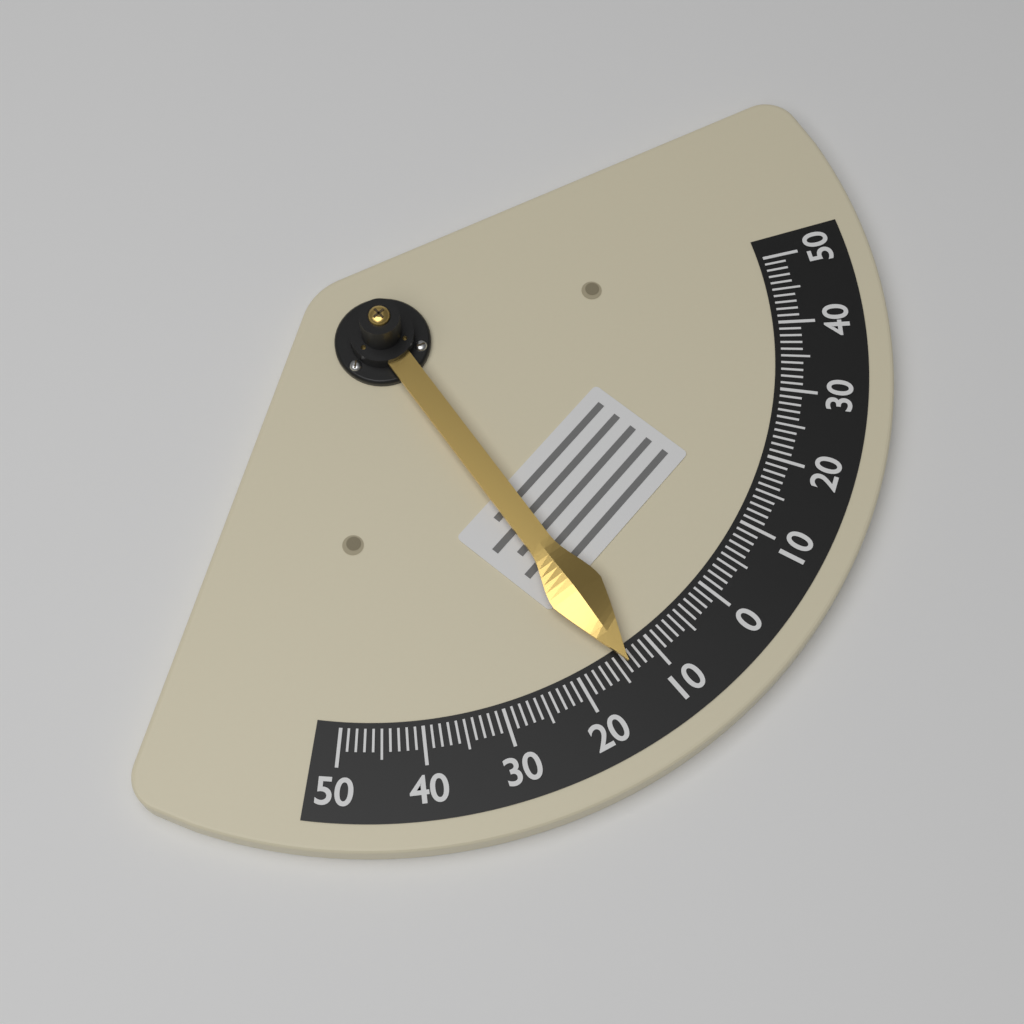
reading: -14 (no unit)
